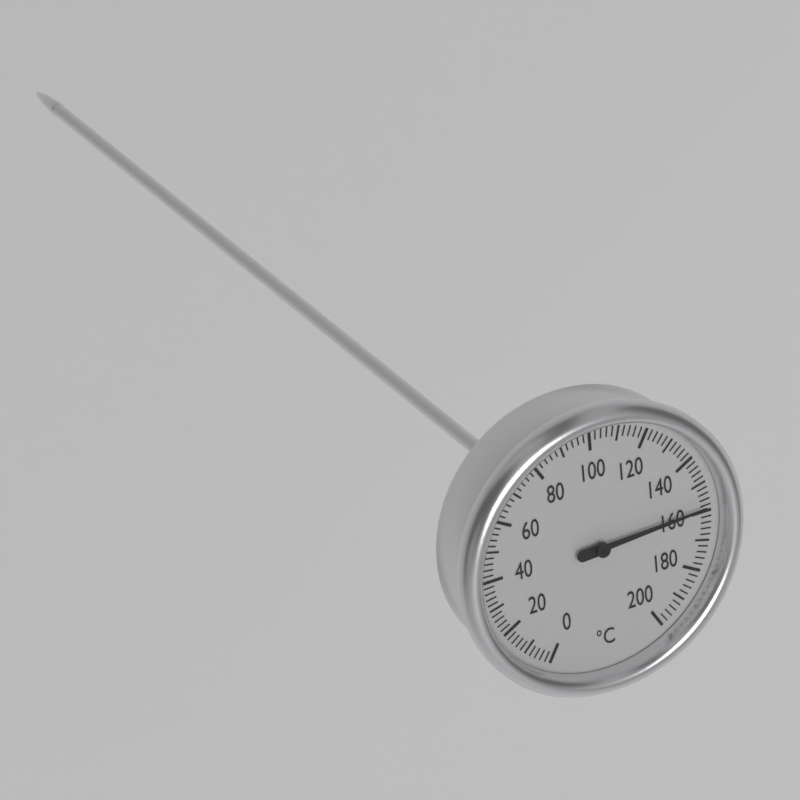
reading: 158 °C
